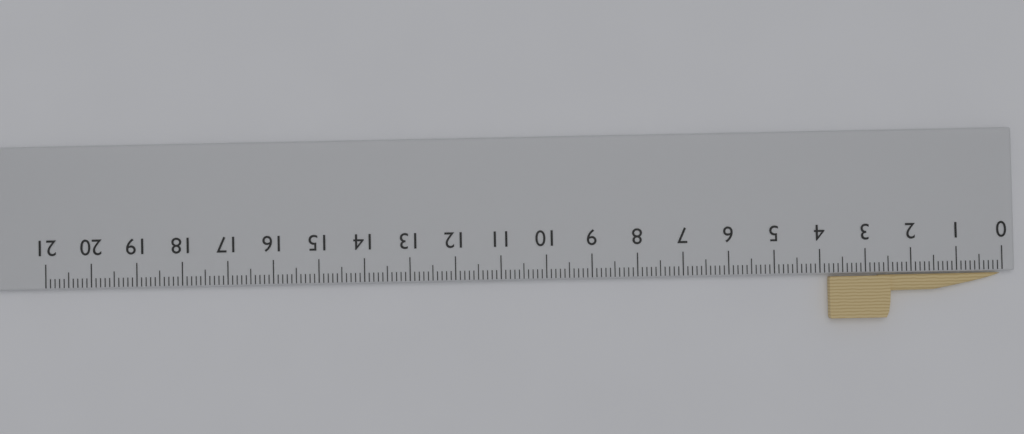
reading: 3.8 cm
